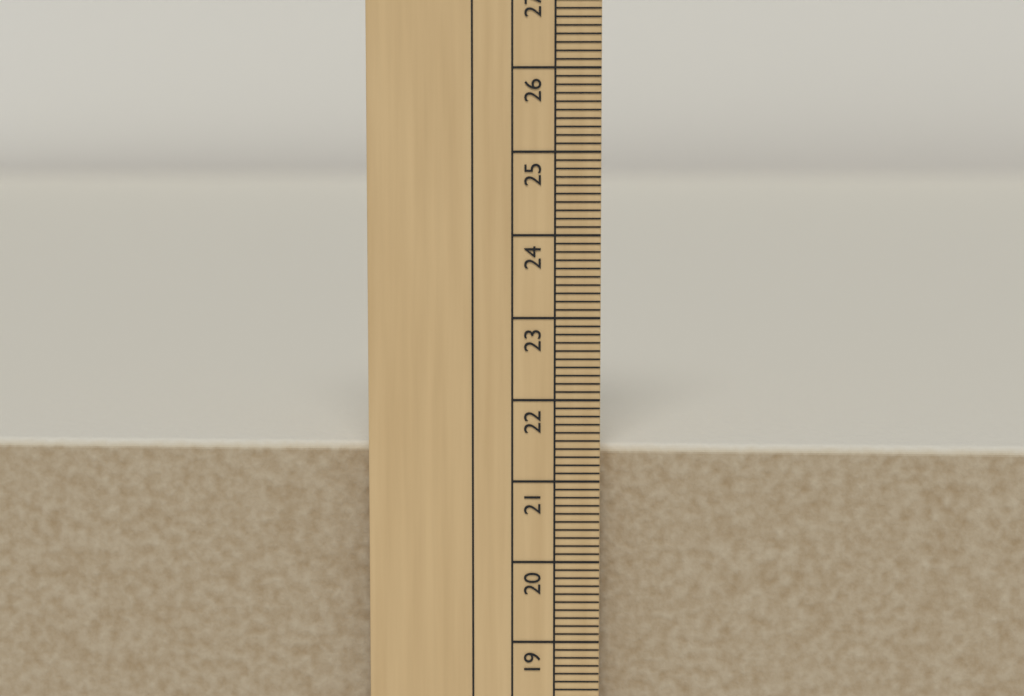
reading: 21.4 cm
